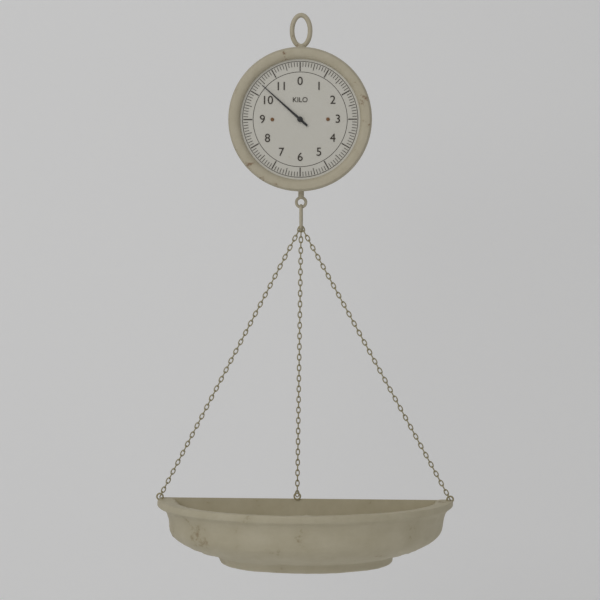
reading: 10.4 kg
